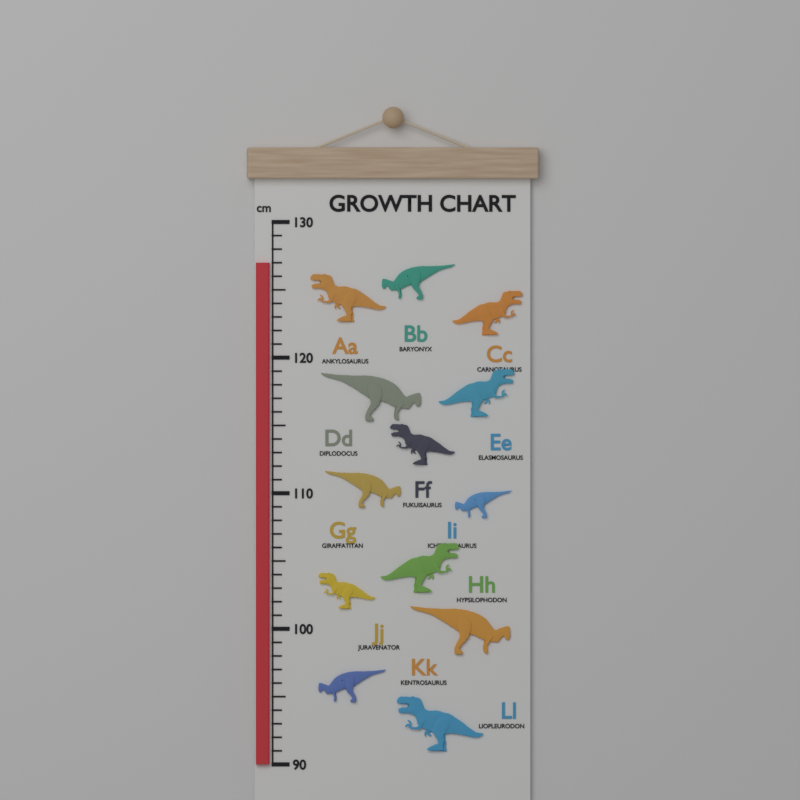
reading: 127 cm
